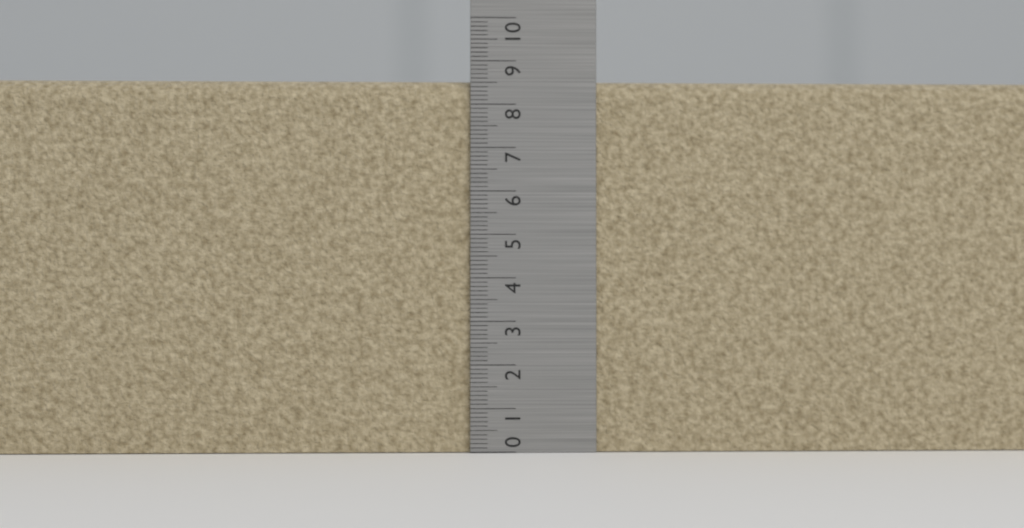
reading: 8.6 (no unit)
